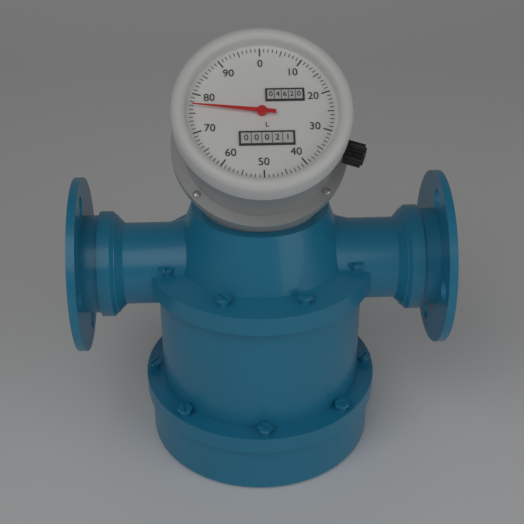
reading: 77 L
